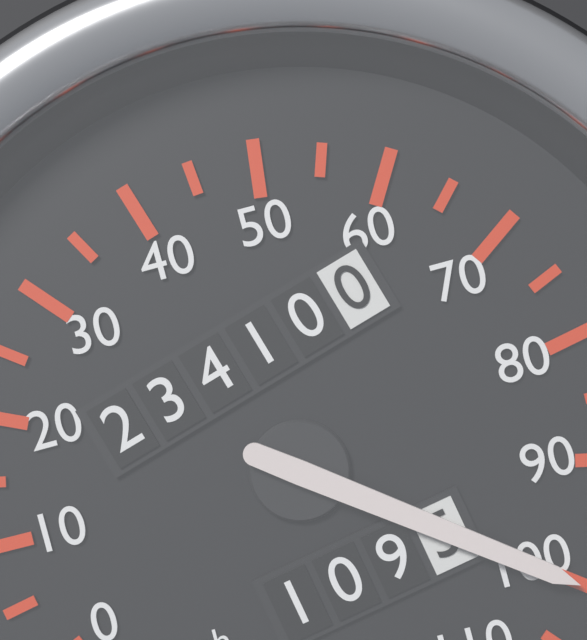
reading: 100 mph
